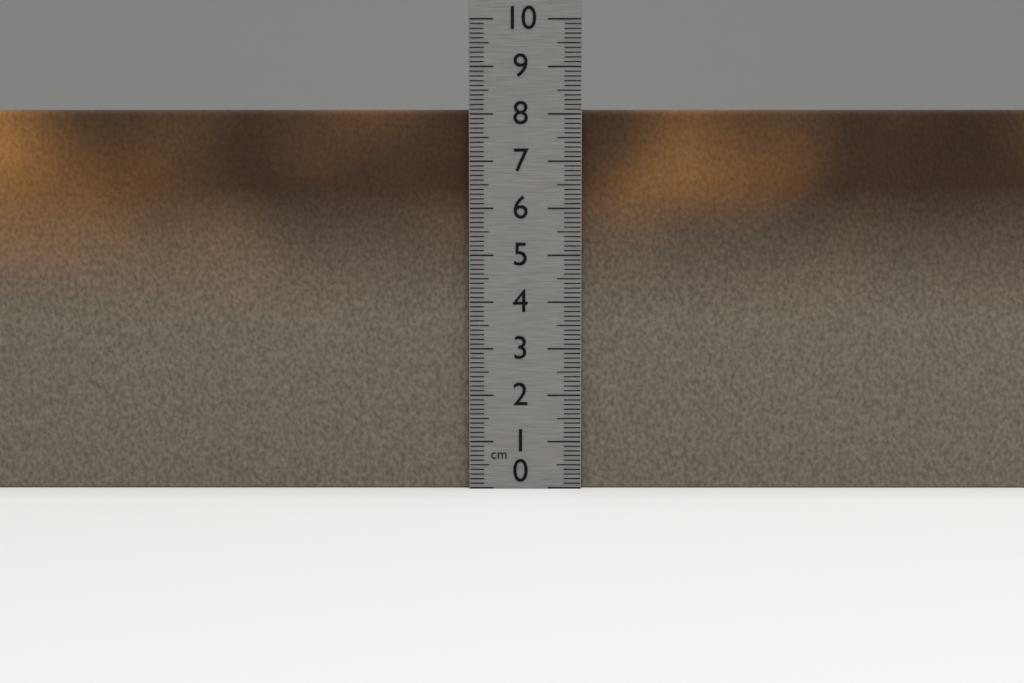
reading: 8.1 cm
